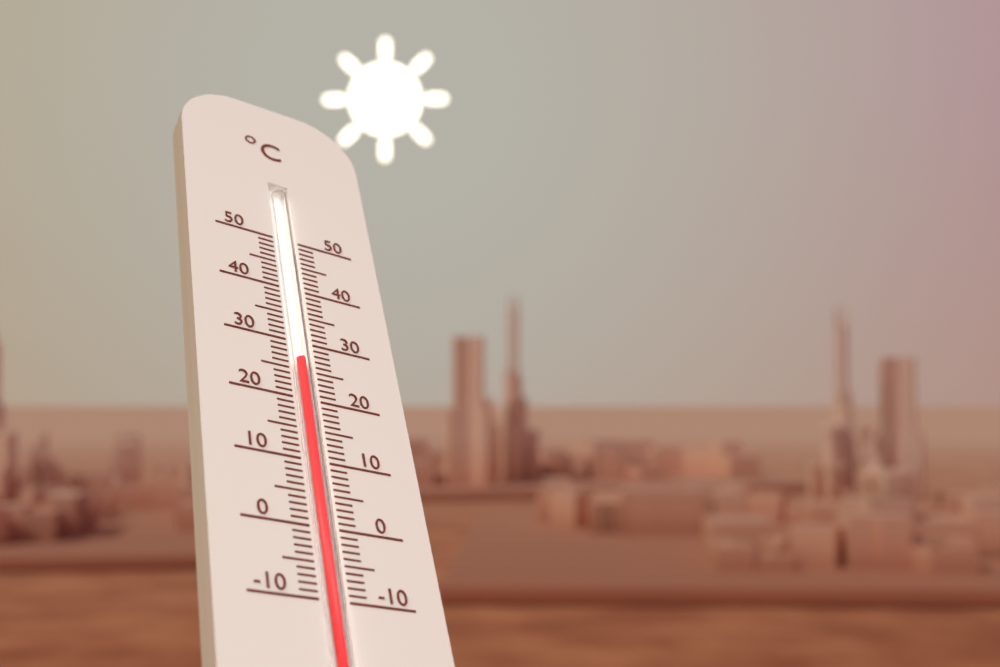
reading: 27 °C
